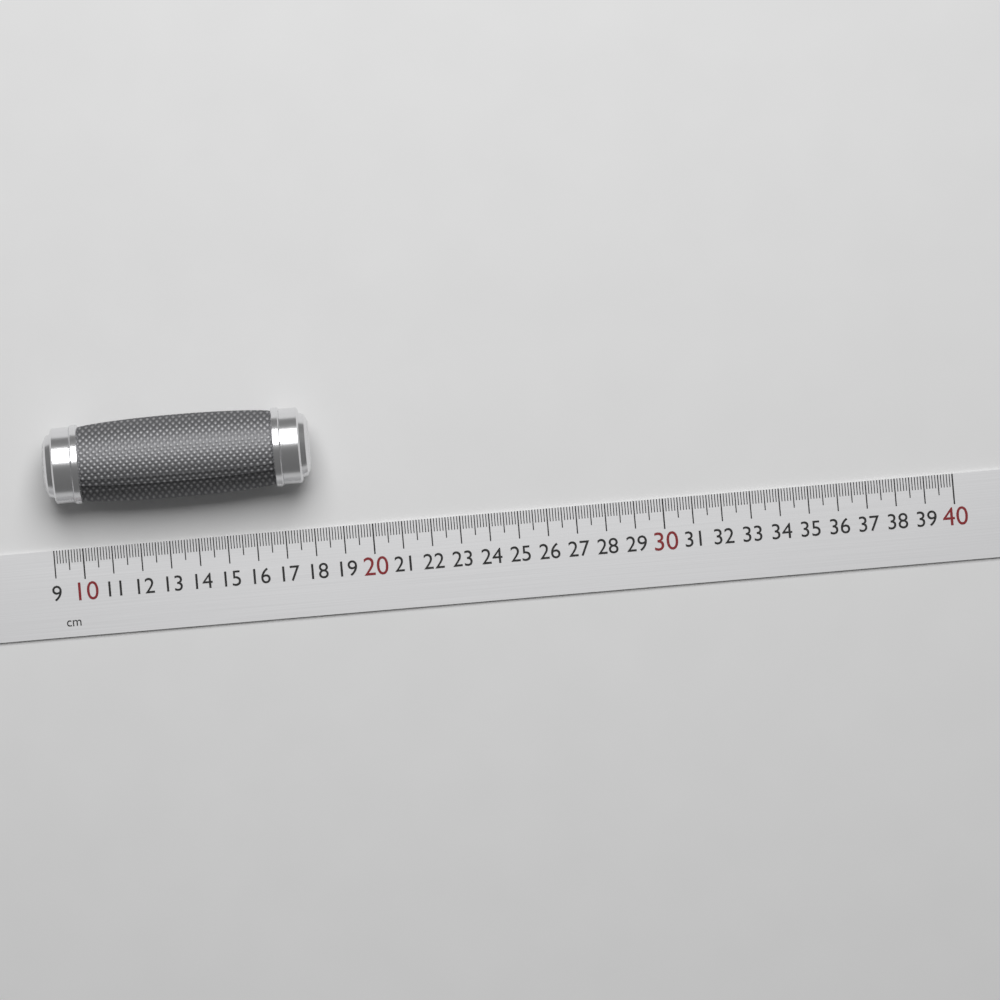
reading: 18.1 cm
